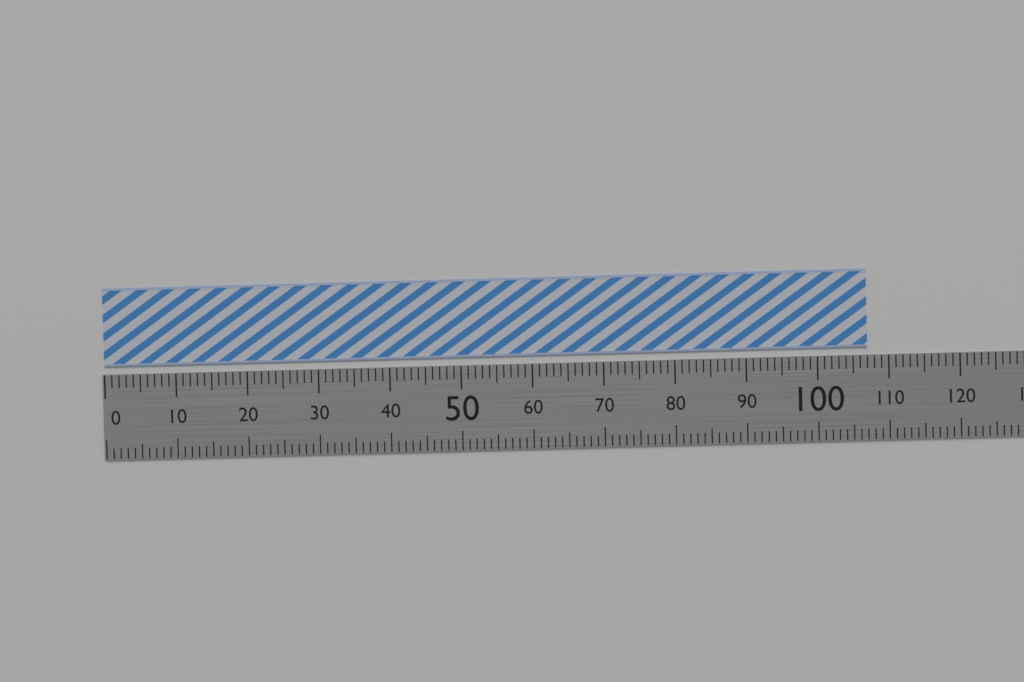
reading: 107 (no unit)
